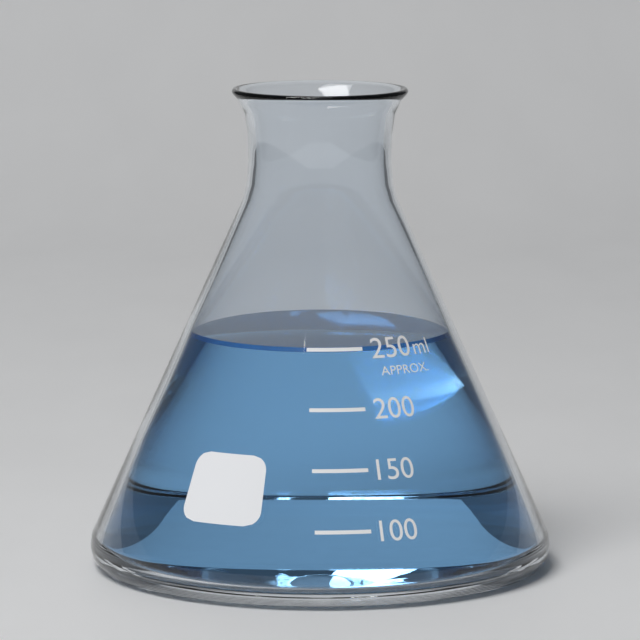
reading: 250 ml
